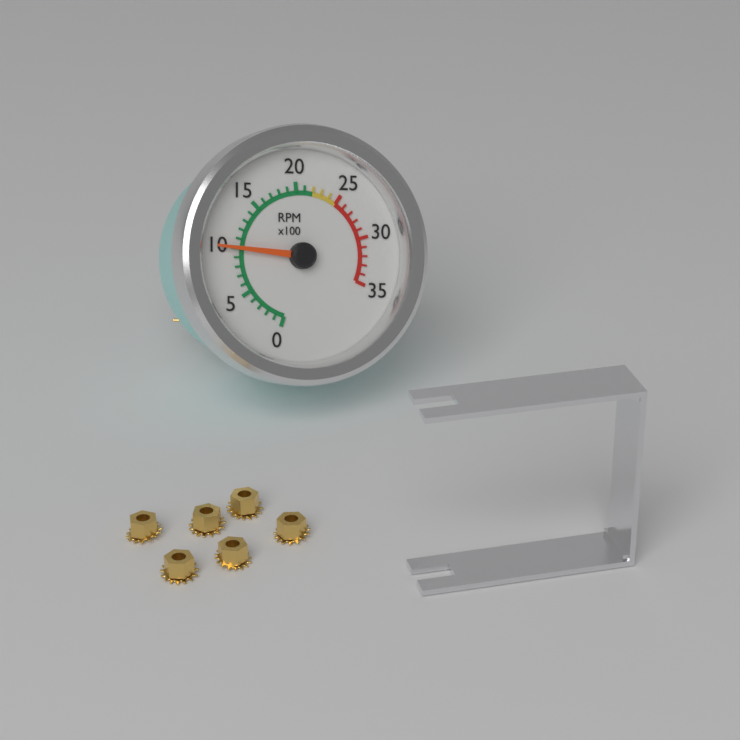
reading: 1000 RPM
